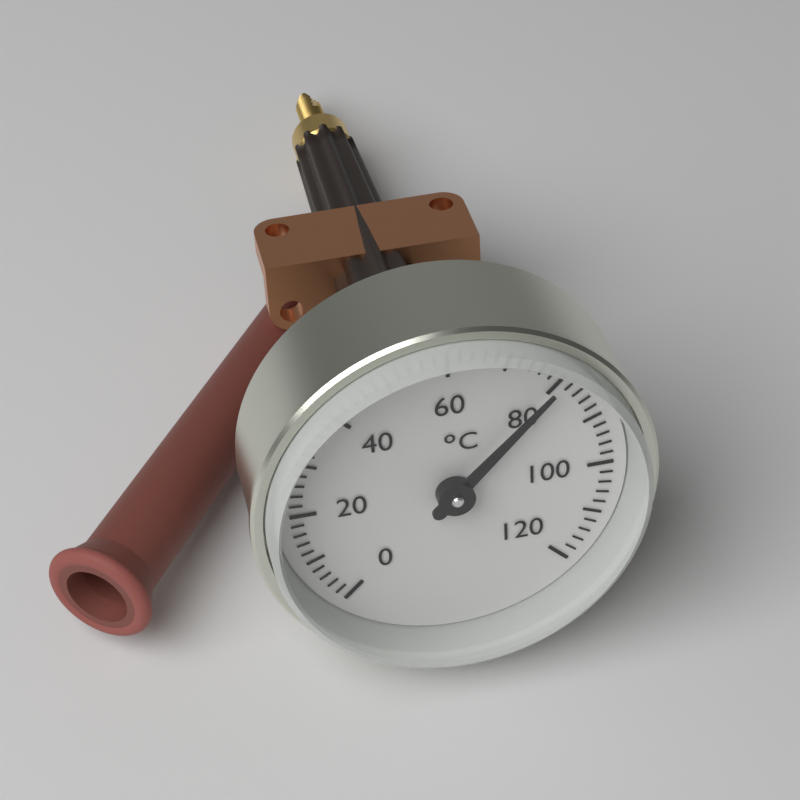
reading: 80 °C
